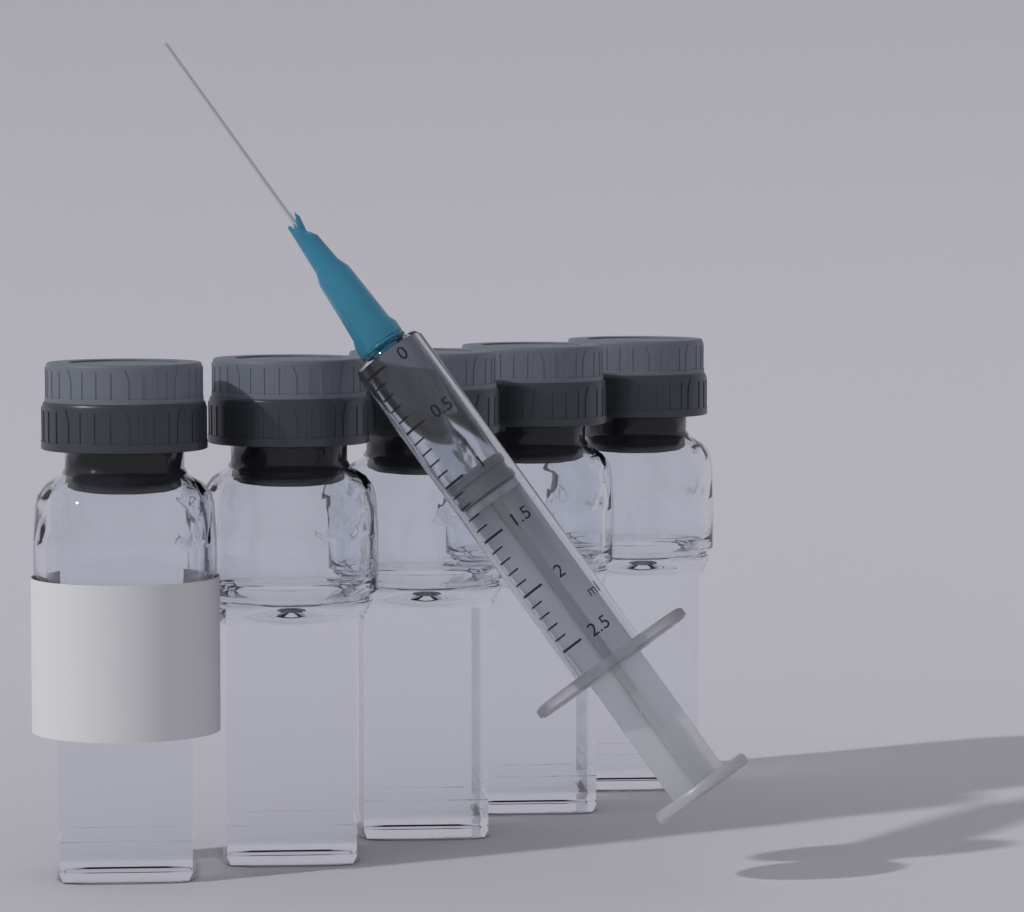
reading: 1.0 ml
